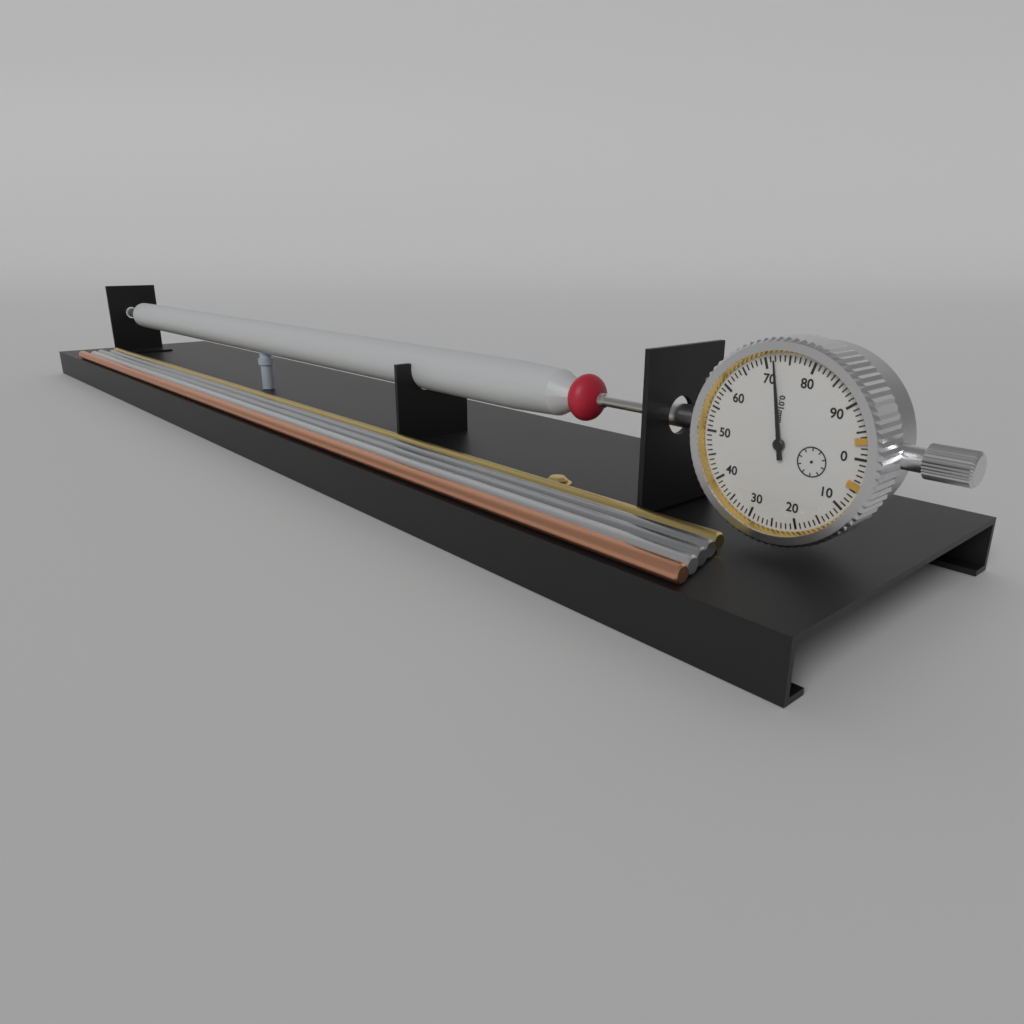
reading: 0.72 mm
